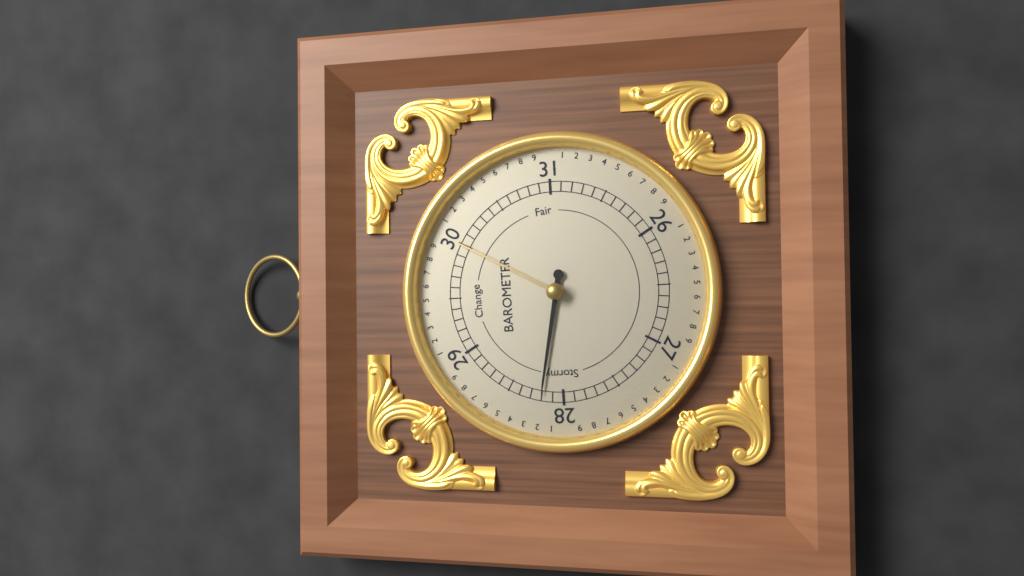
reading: 28.2 (no unit)
